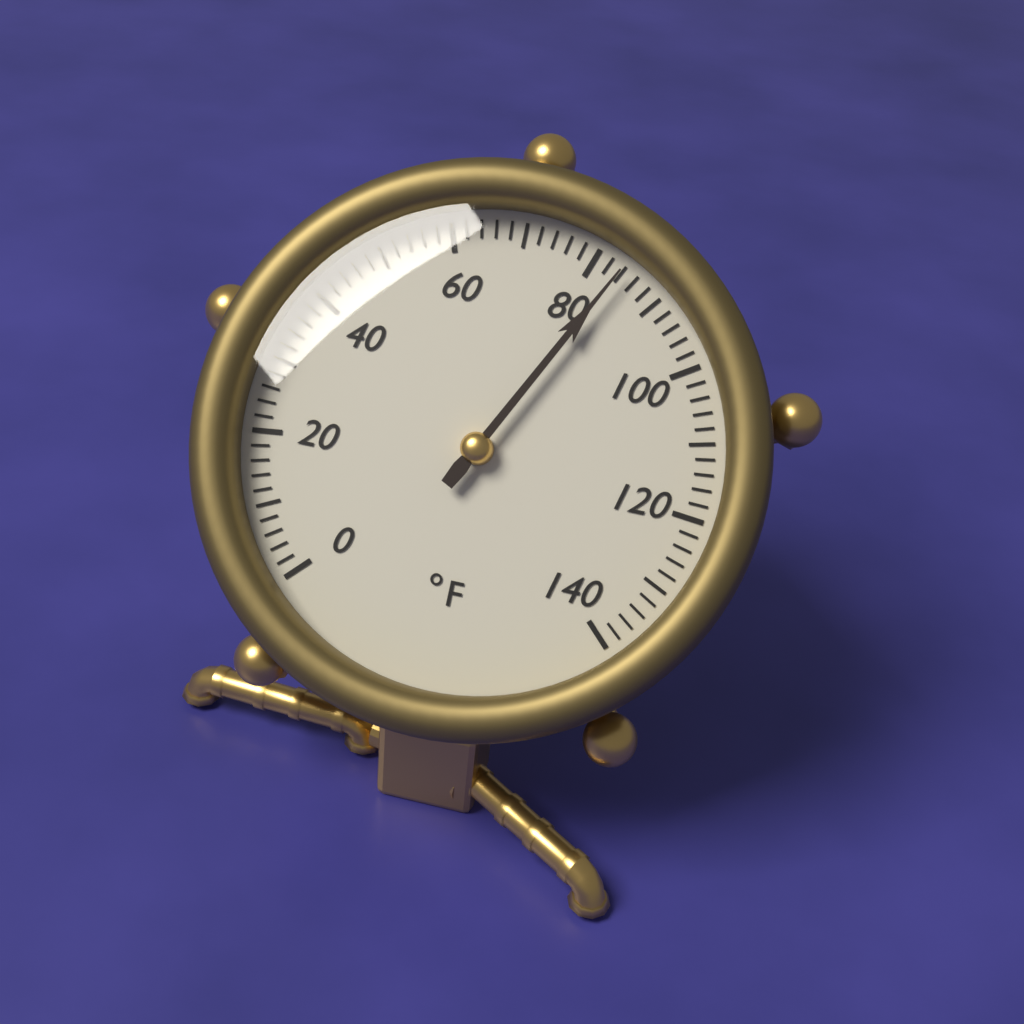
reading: 84 °F
